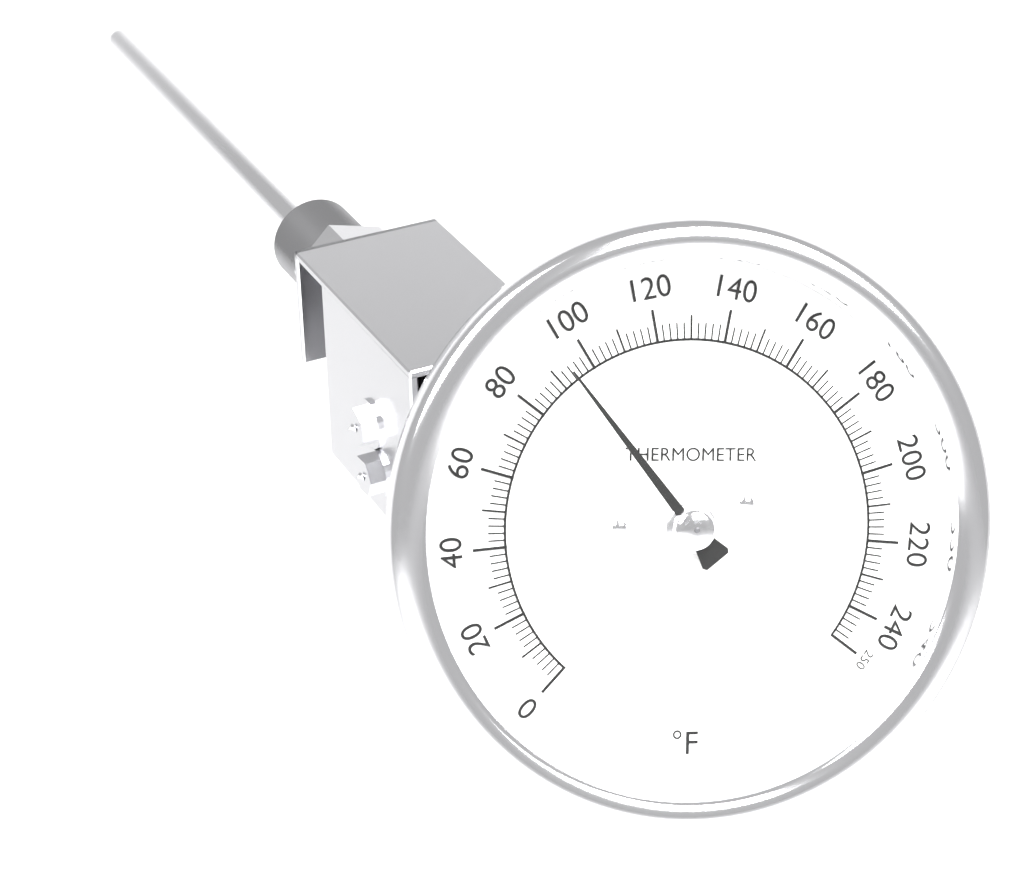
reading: 94 °F
